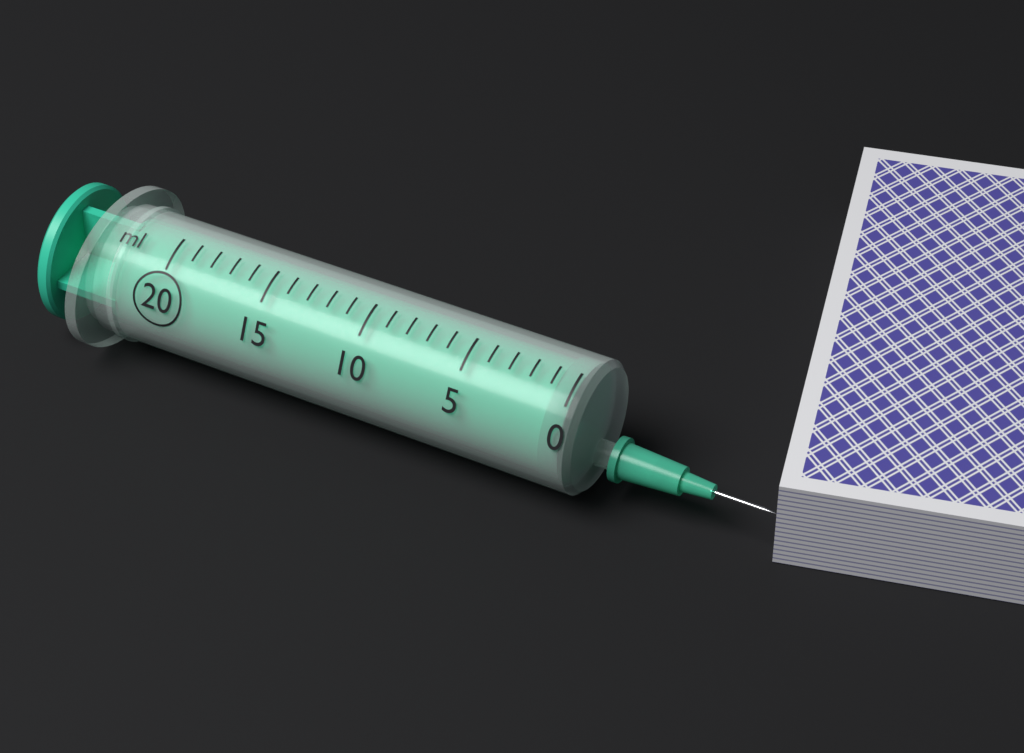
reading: 0 ml
